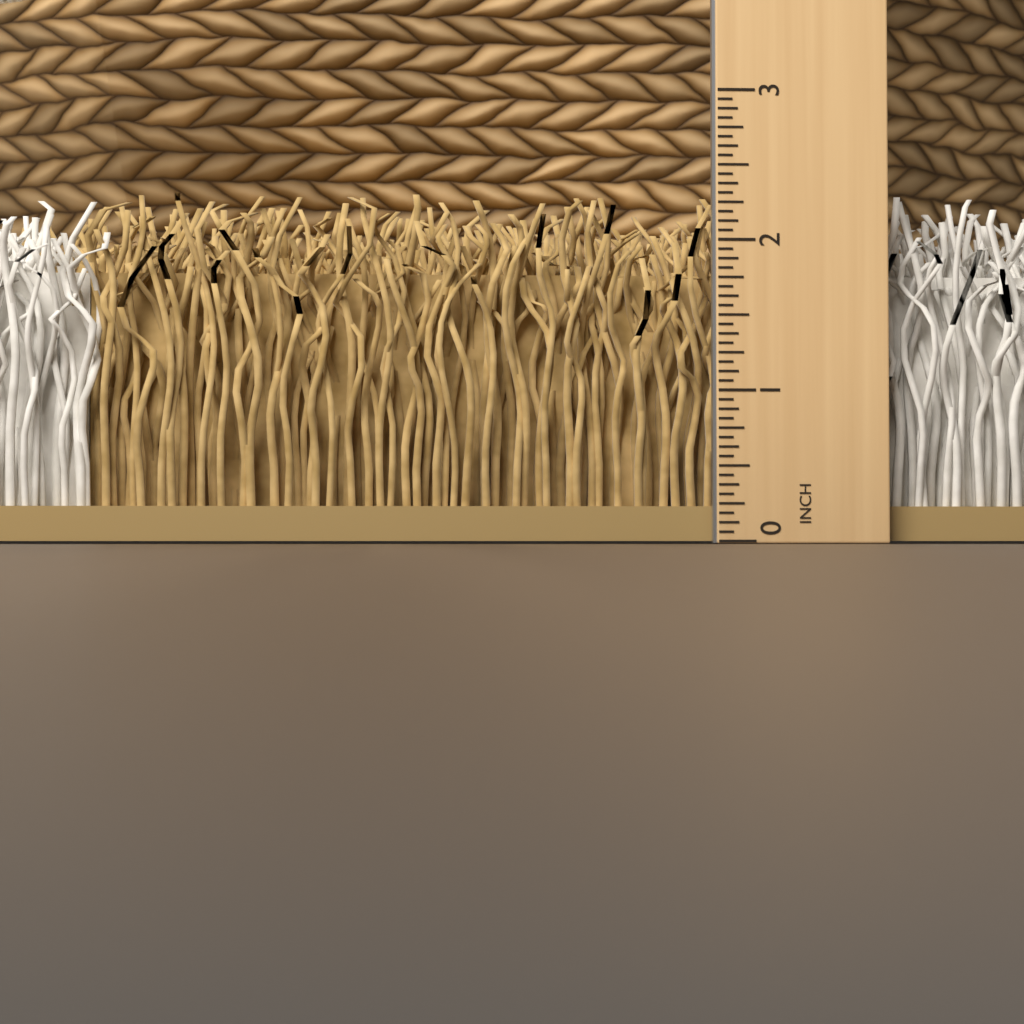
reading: 2.3125 in
